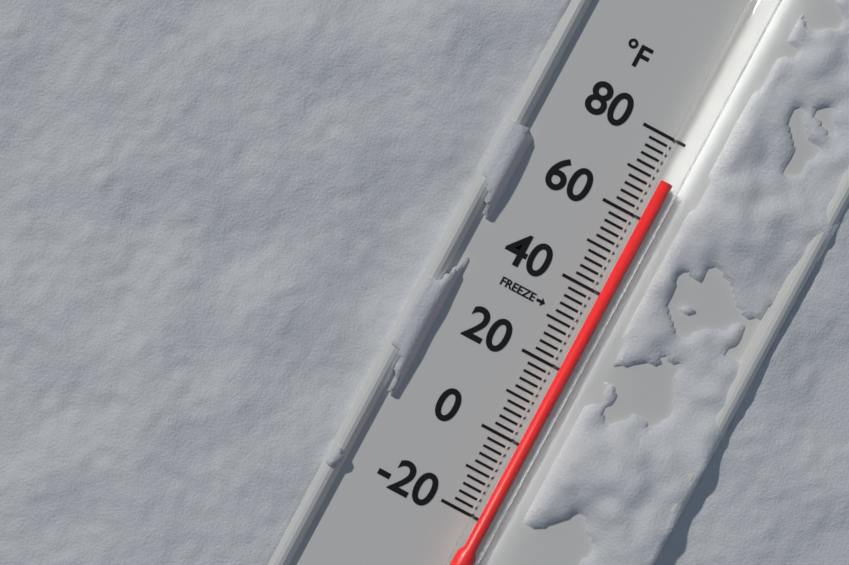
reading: 70 °F
